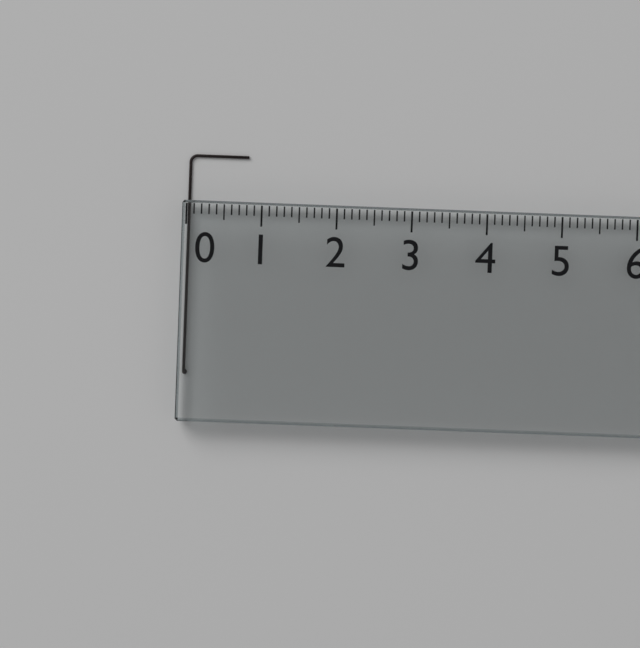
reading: 0.8 (no unit)
